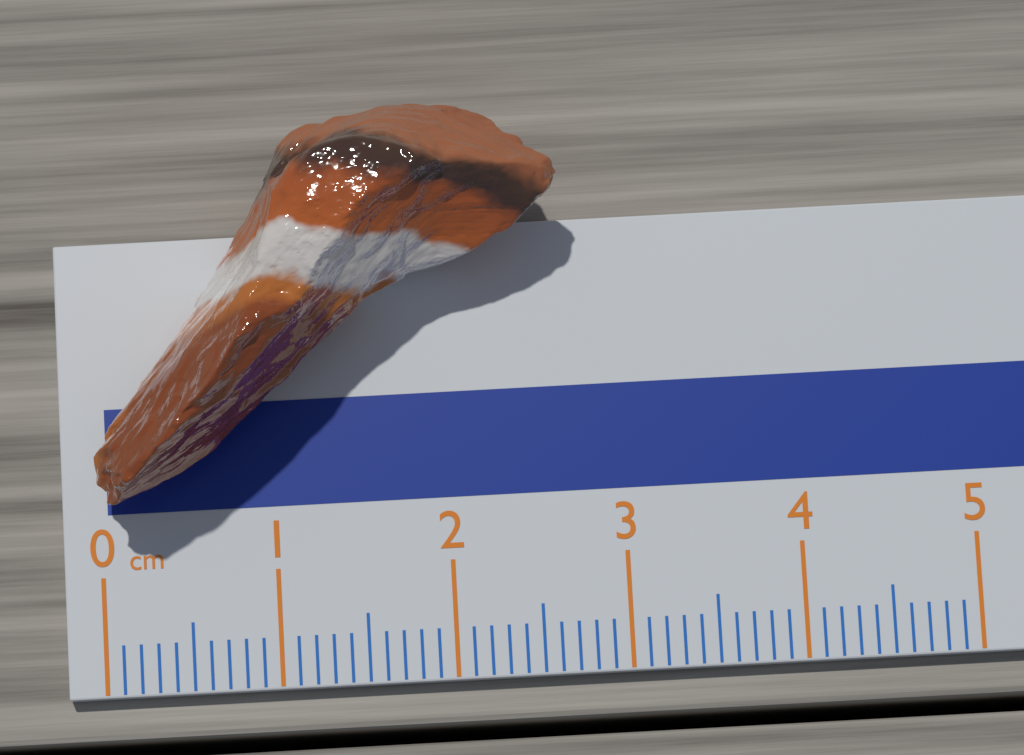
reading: 2.7 cm
